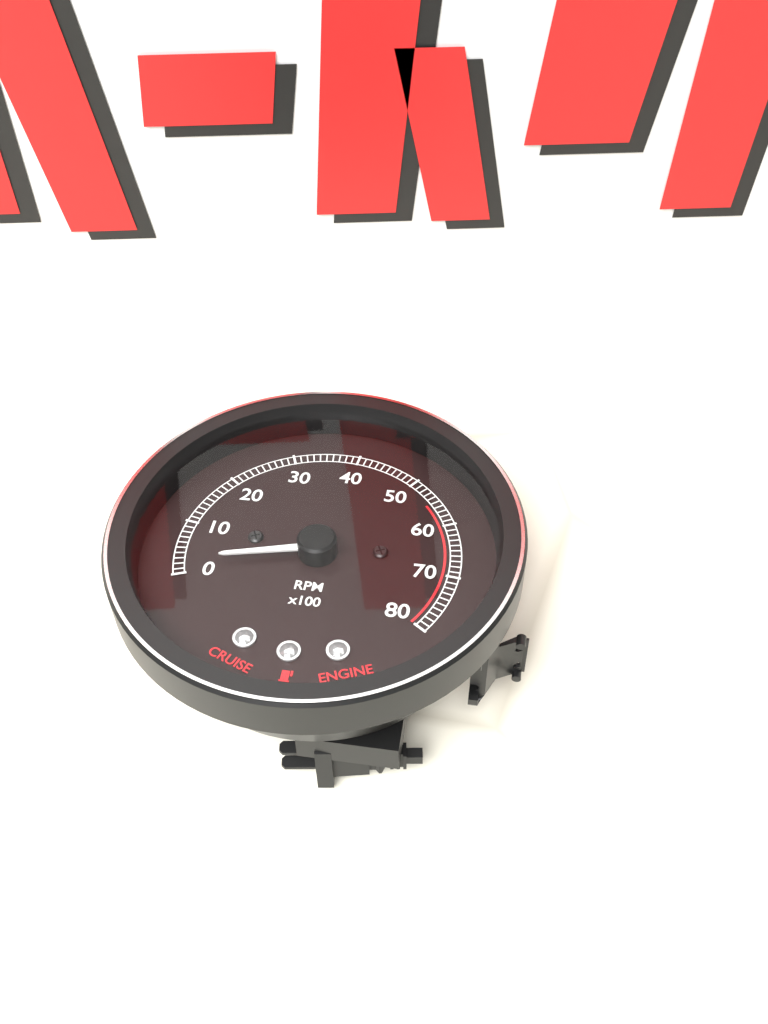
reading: 200 RPM
